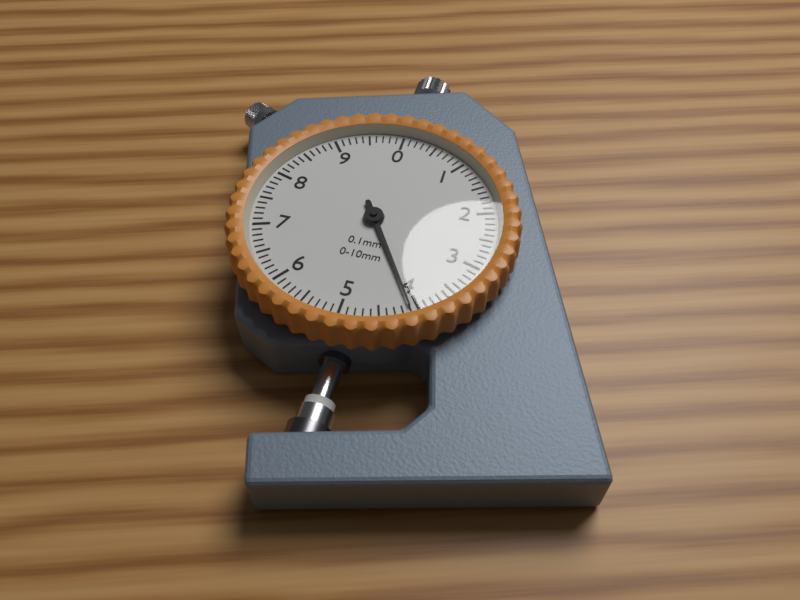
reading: 4.1 mm
